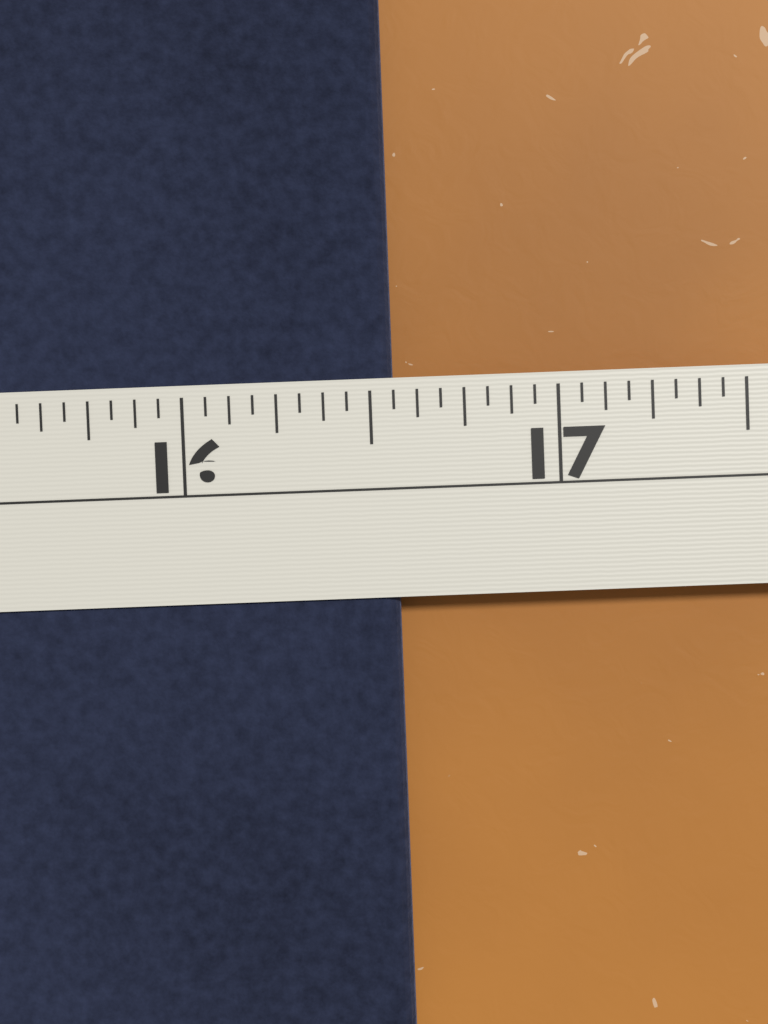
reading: 16.5625 in
